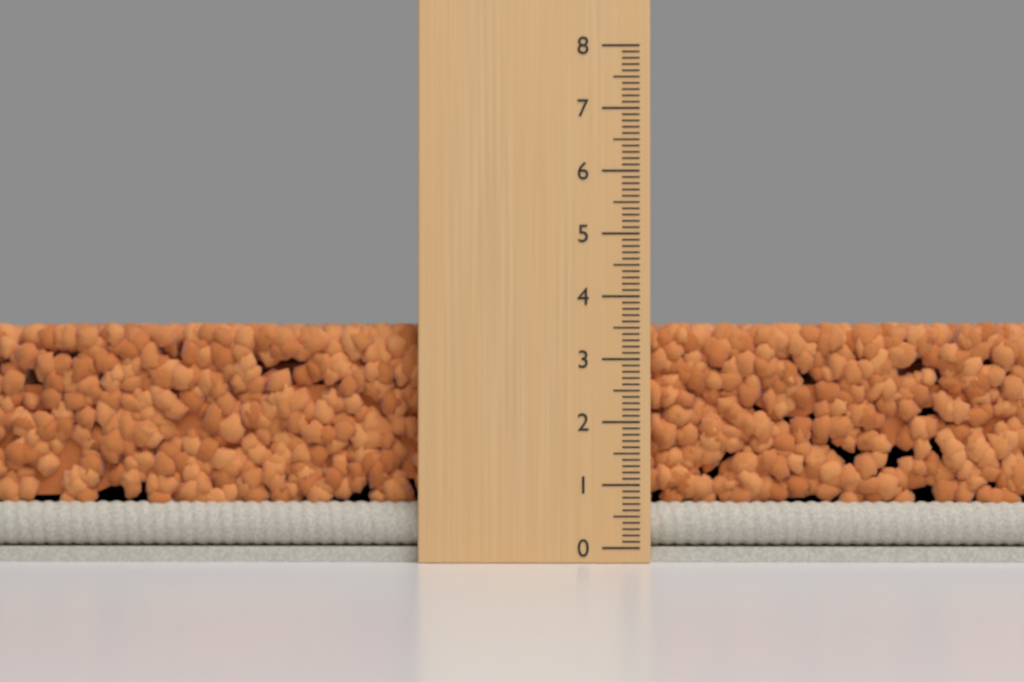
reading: 3.6 (no unit)
